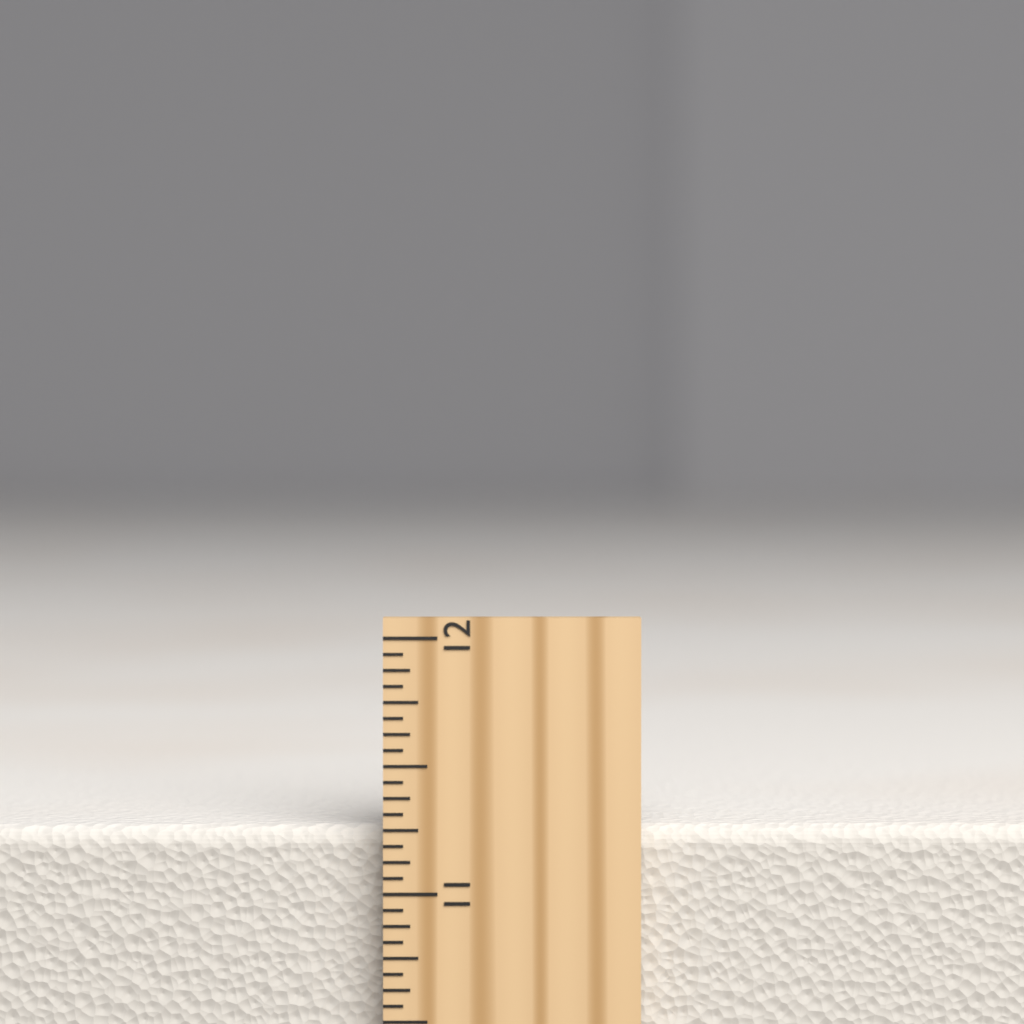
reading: 11.2500 inch
